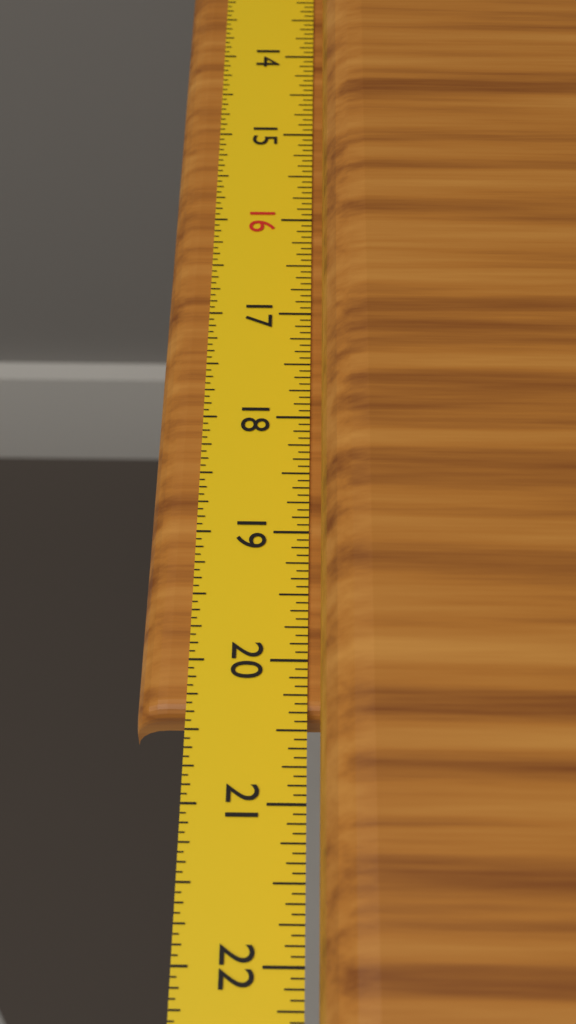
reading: 20.3750 in
